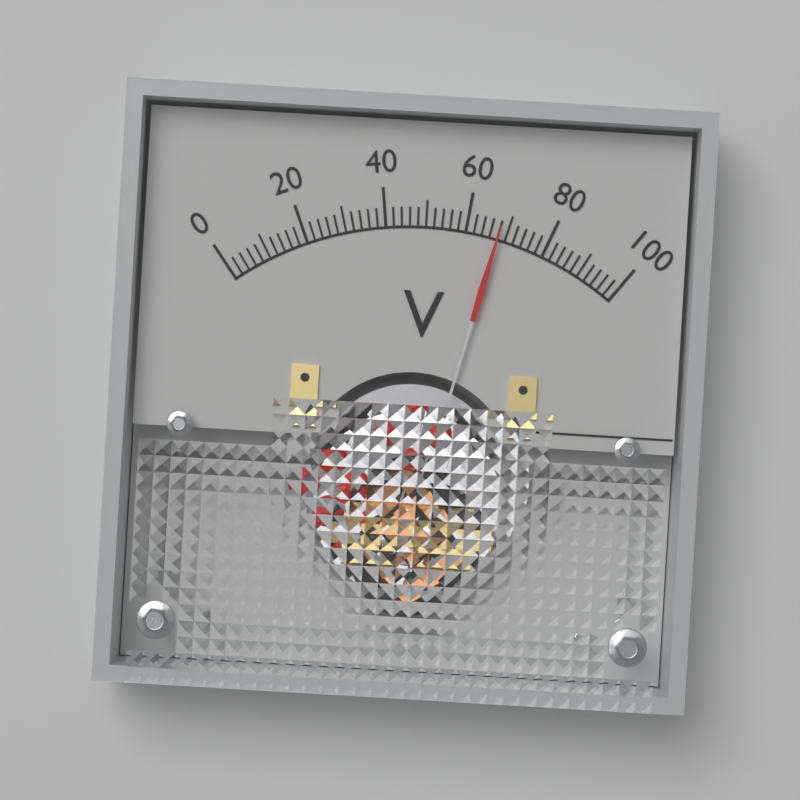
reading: 68 V
